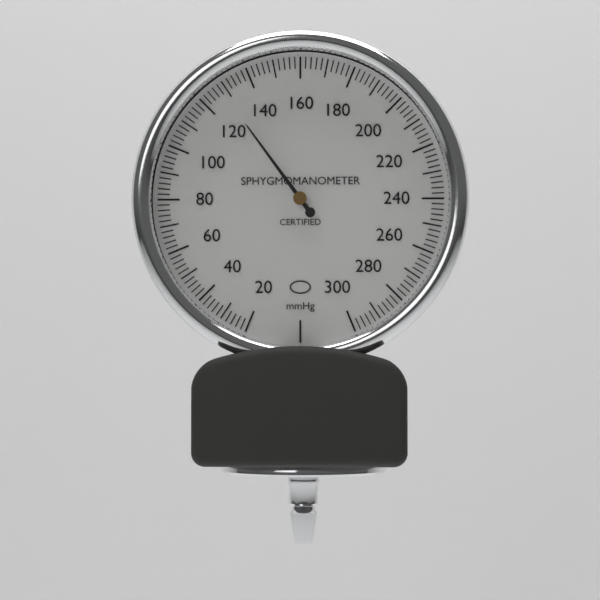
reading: 128 mmHg
